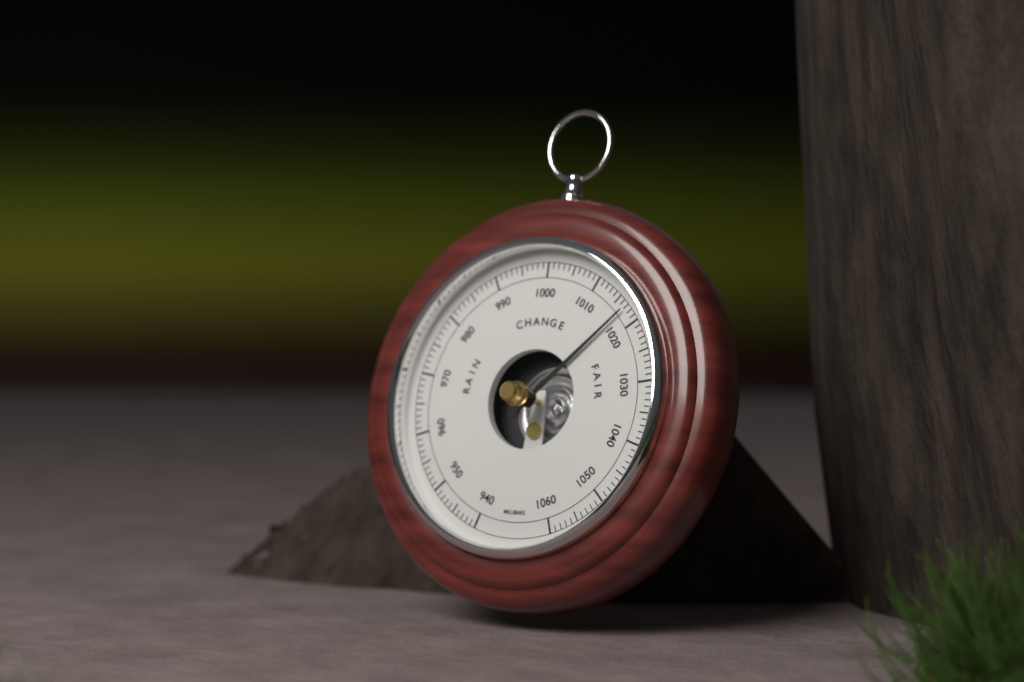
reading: 1017 mbar
